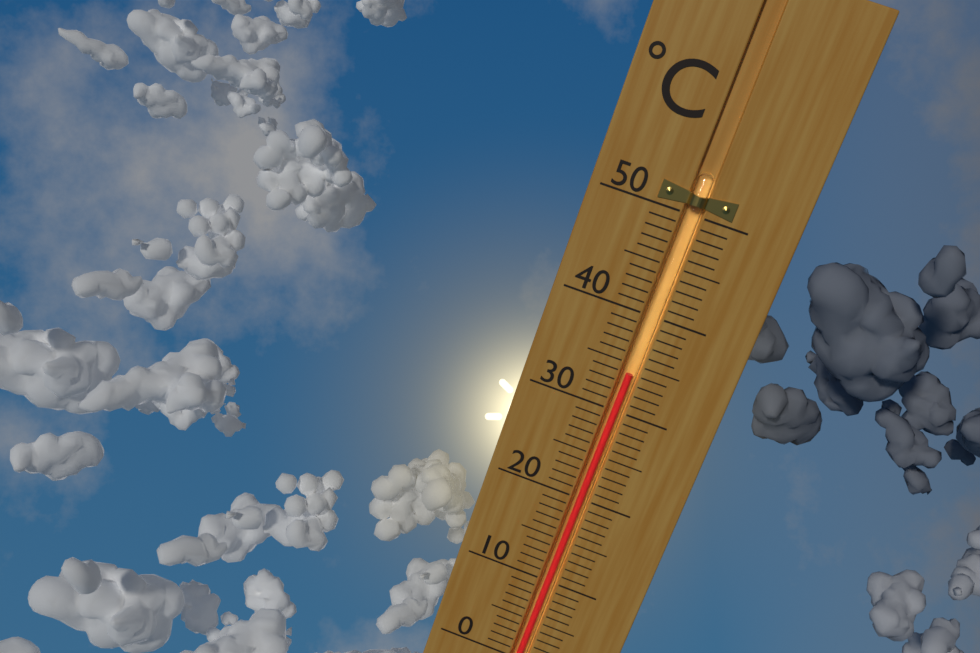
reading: 34 °C
